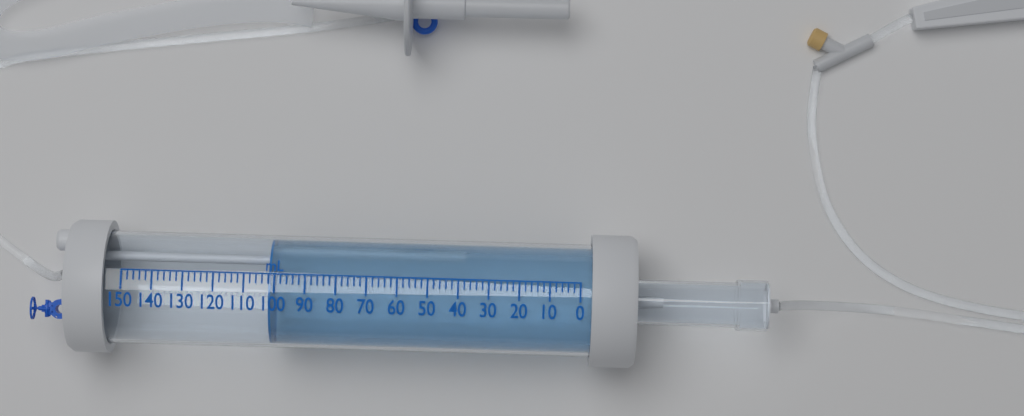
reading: 102 mL
